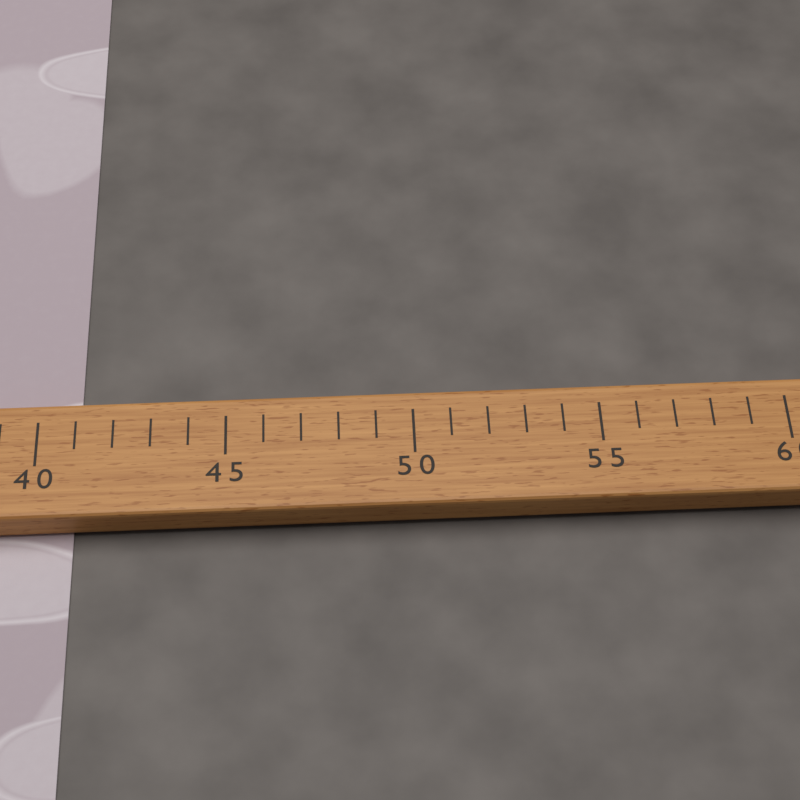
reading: 41 (no unit)
